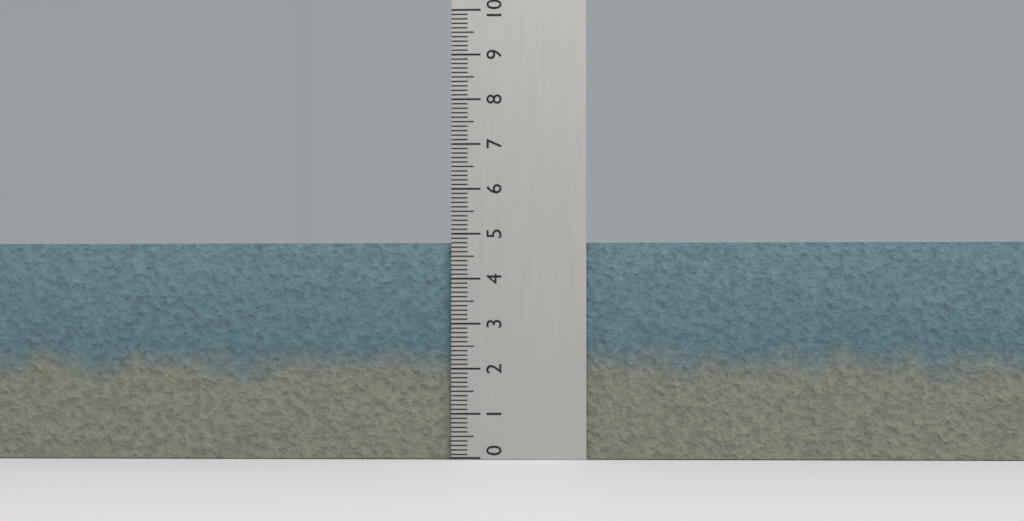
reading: 4.8 (no unit)
